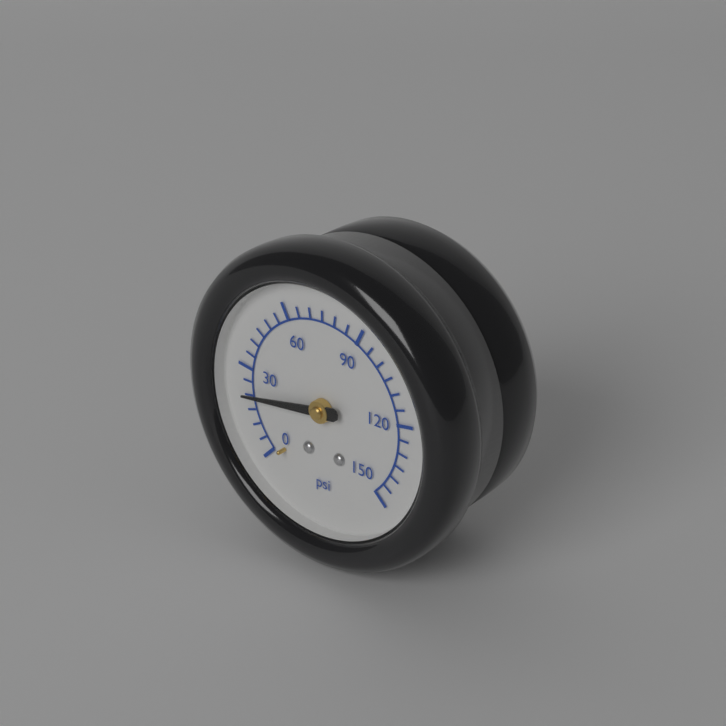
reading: 20 psi
